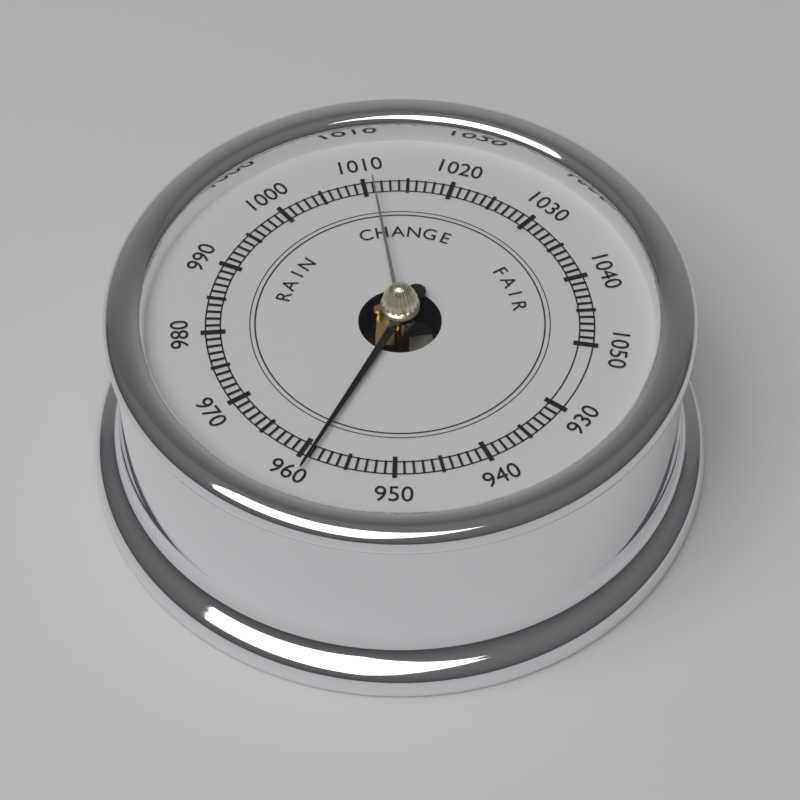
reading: 959 (no unit)
